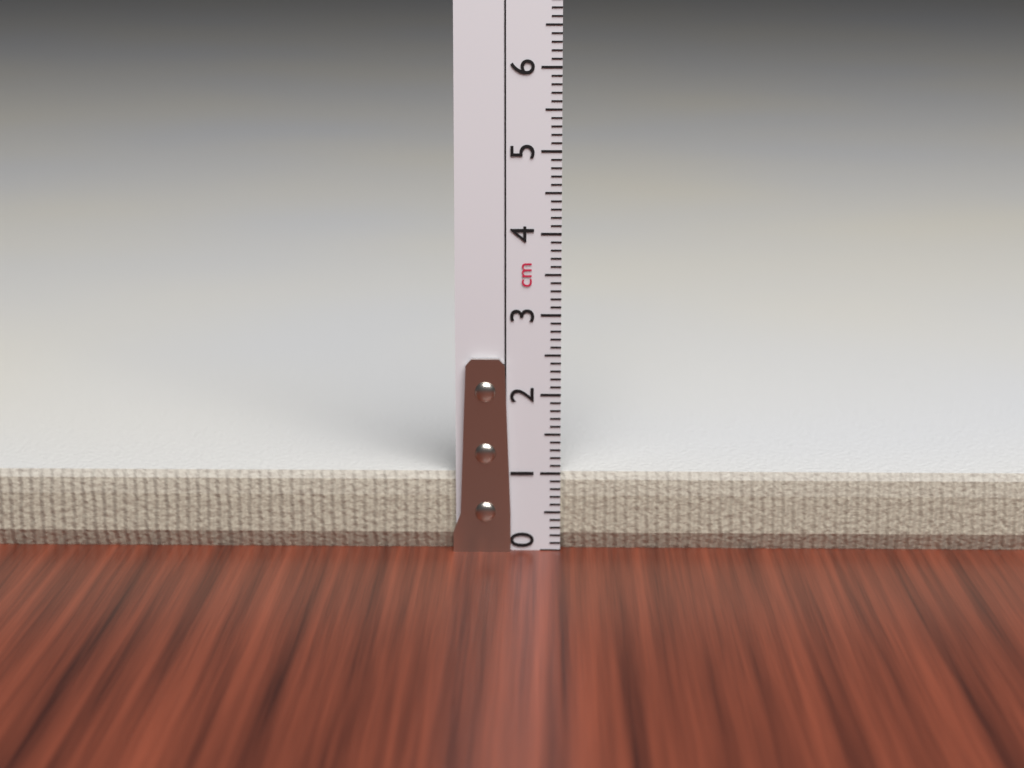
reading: 1.0 cm
